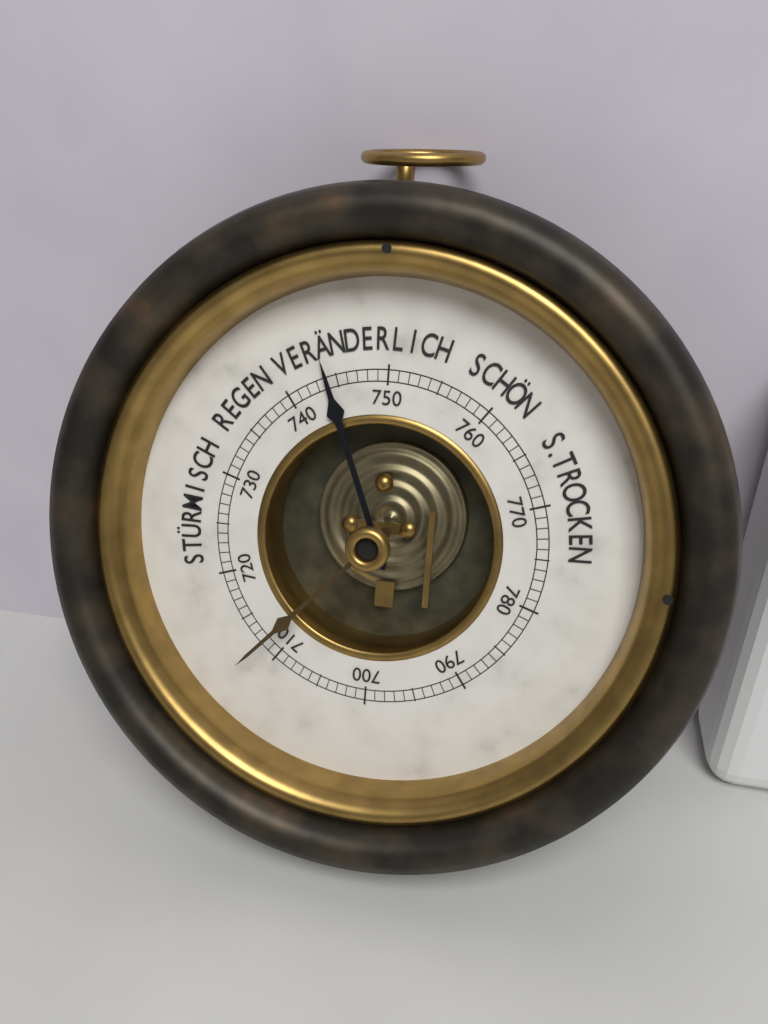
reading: 744 mmHg
